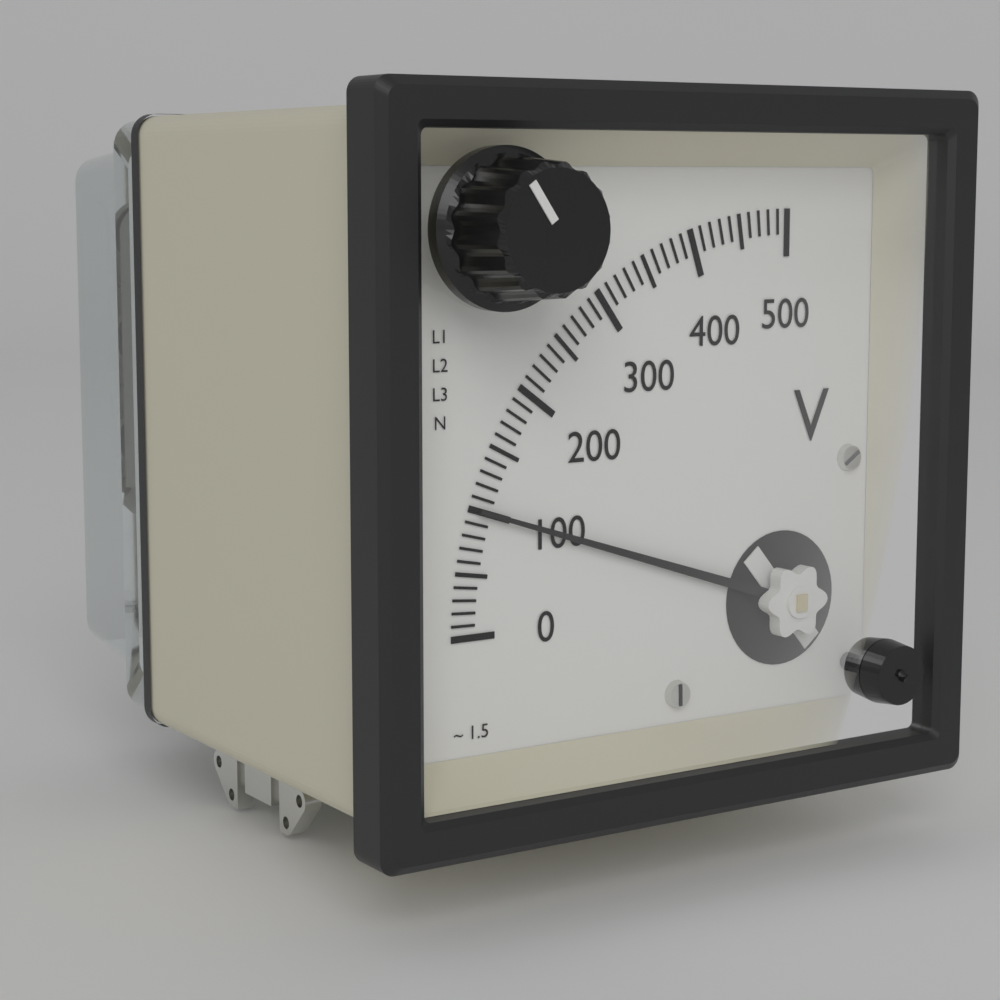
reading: 100 V
